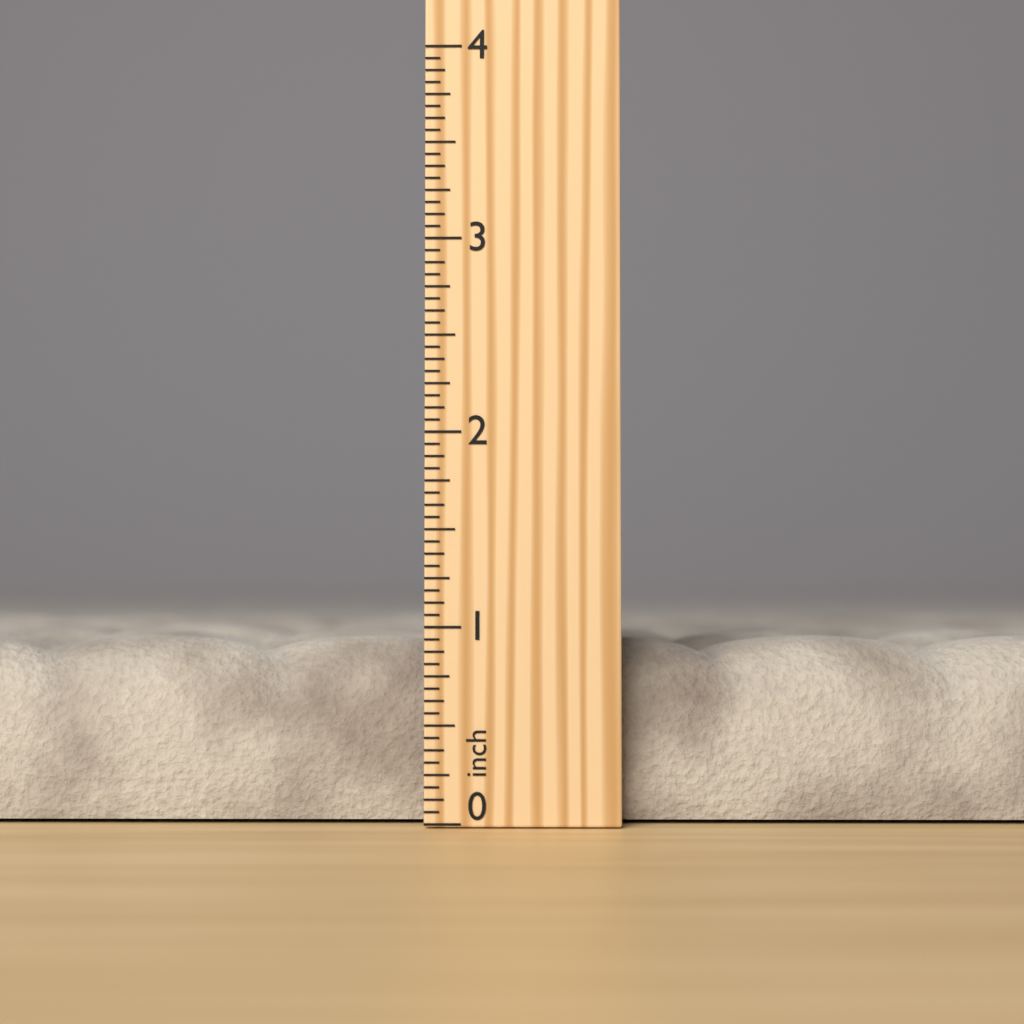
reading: 0.9375 inch
